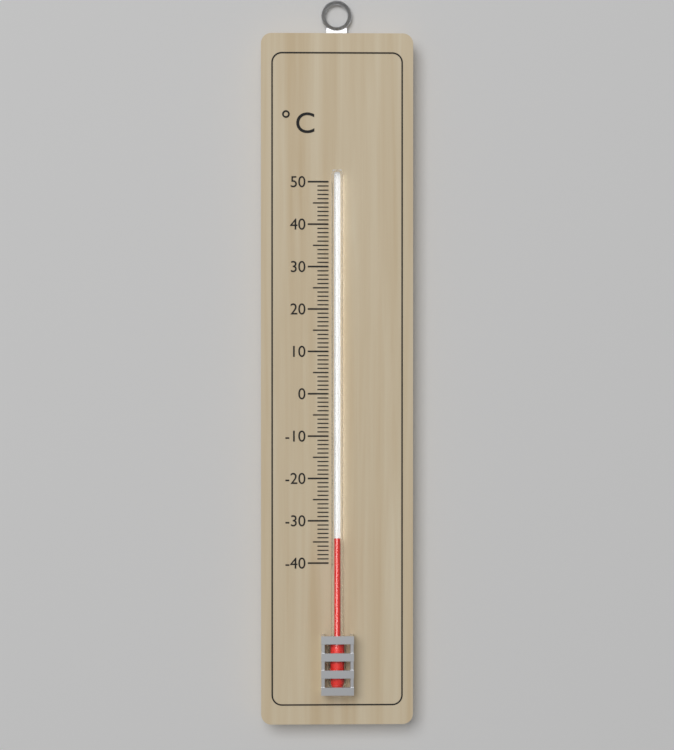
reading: -34 °C
